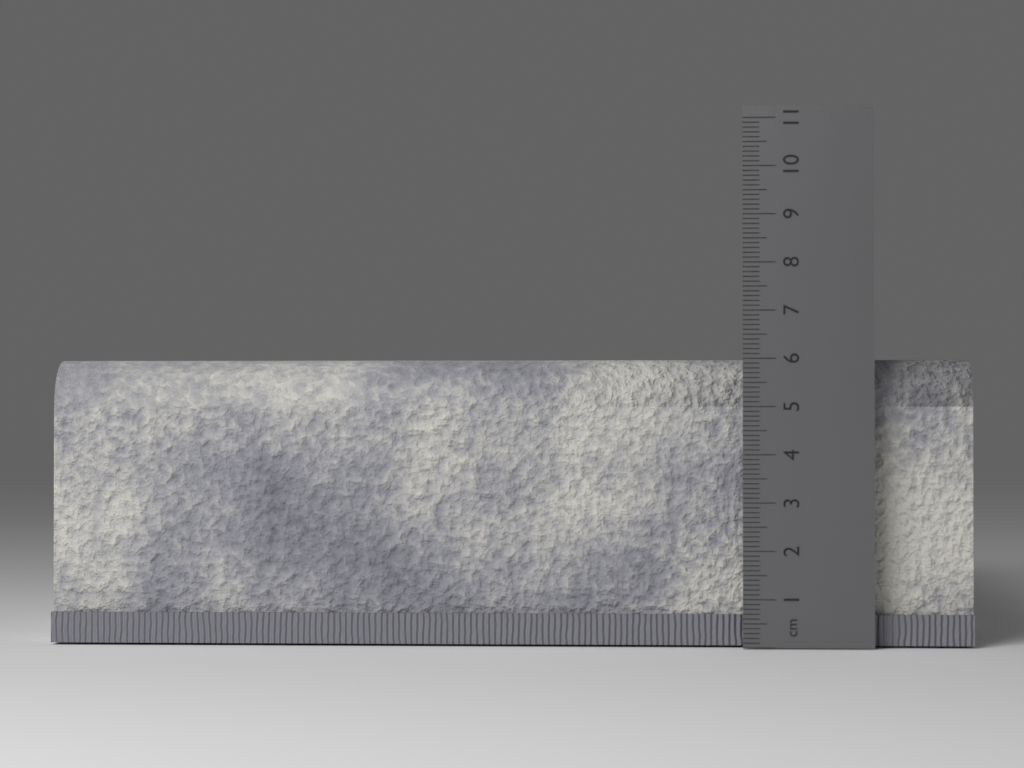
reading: 6.0 cm
